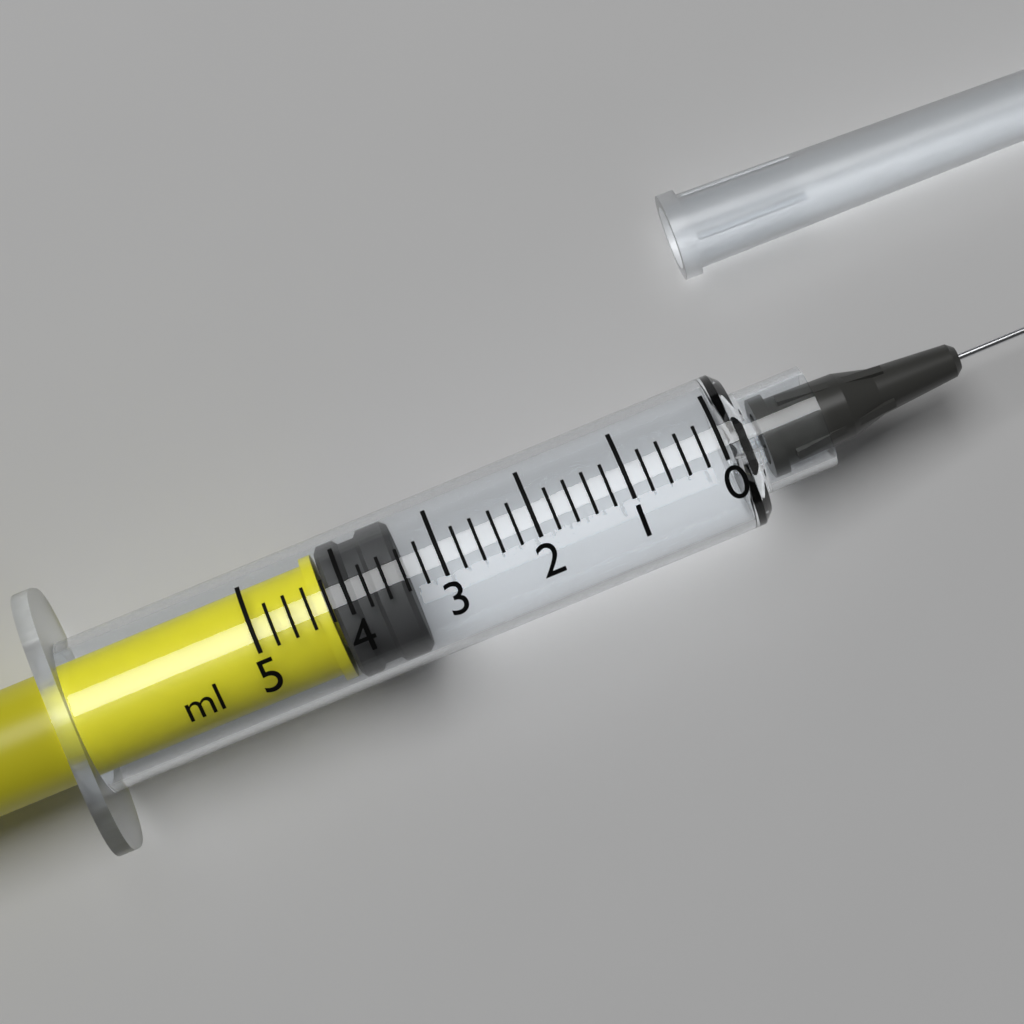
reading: 3.4 ml
